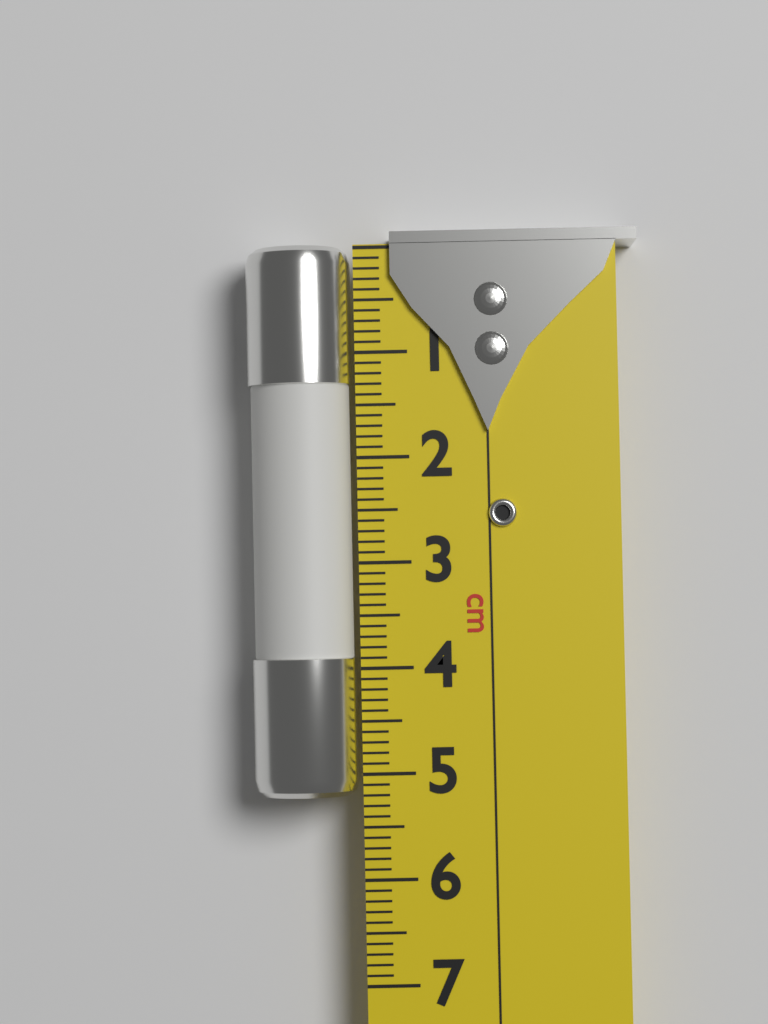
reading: 5.2 cm
